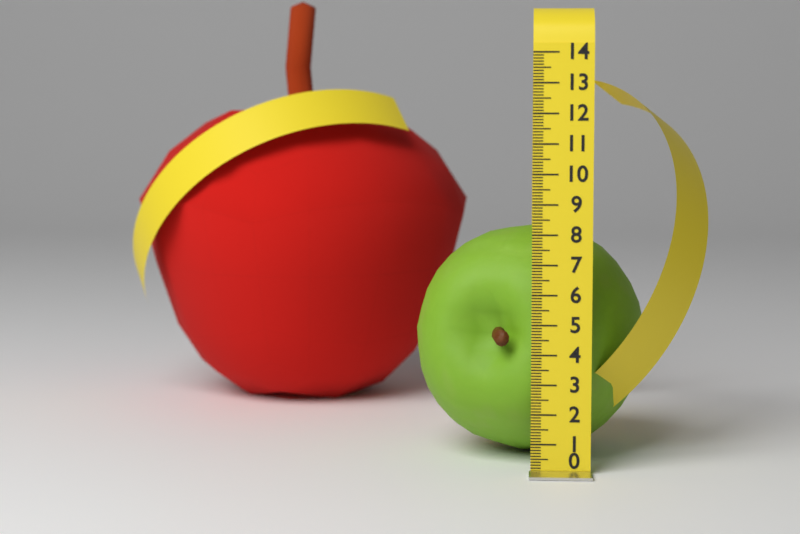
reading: 8.0 (no unit)
